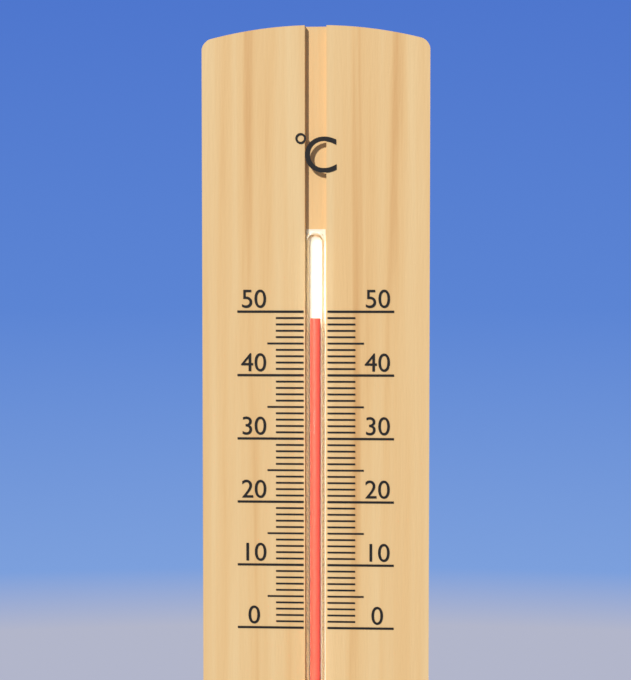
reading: 49 °C
